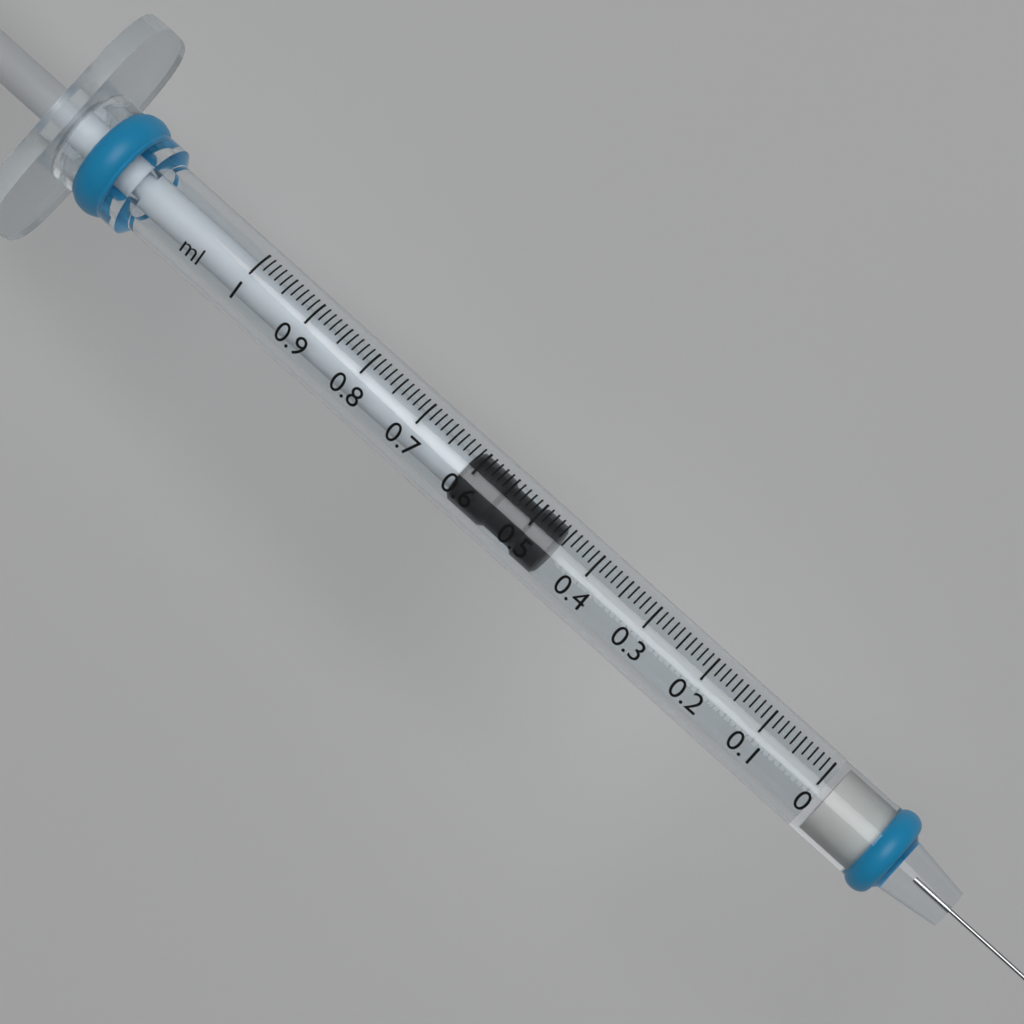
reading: 0.46 ml
